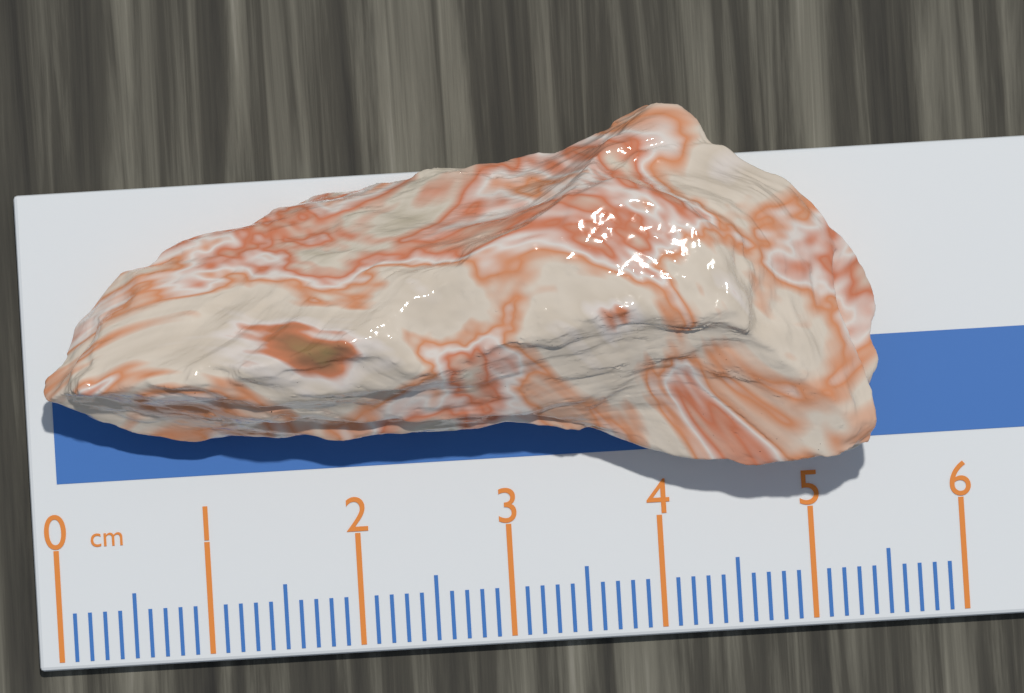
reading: 5.5 cm
